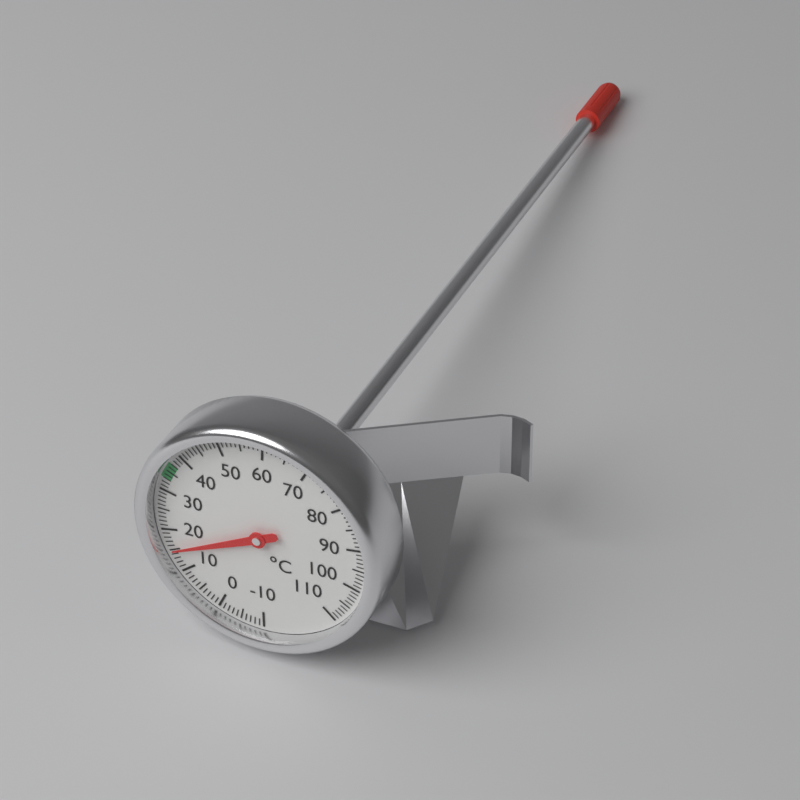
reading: 15 °C
